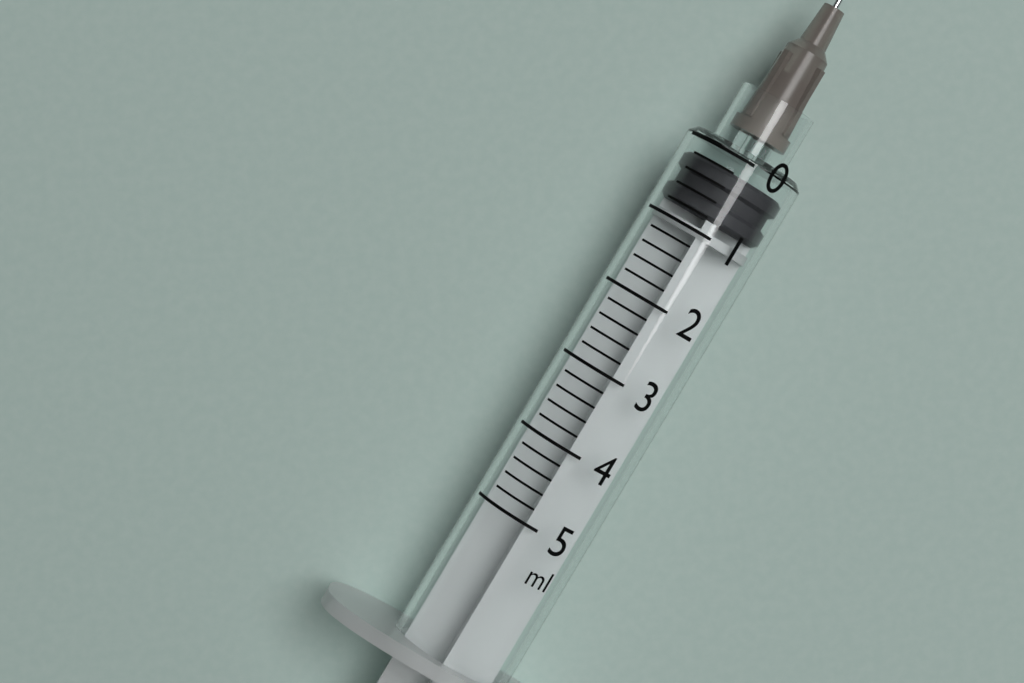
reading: 0.2 ml
